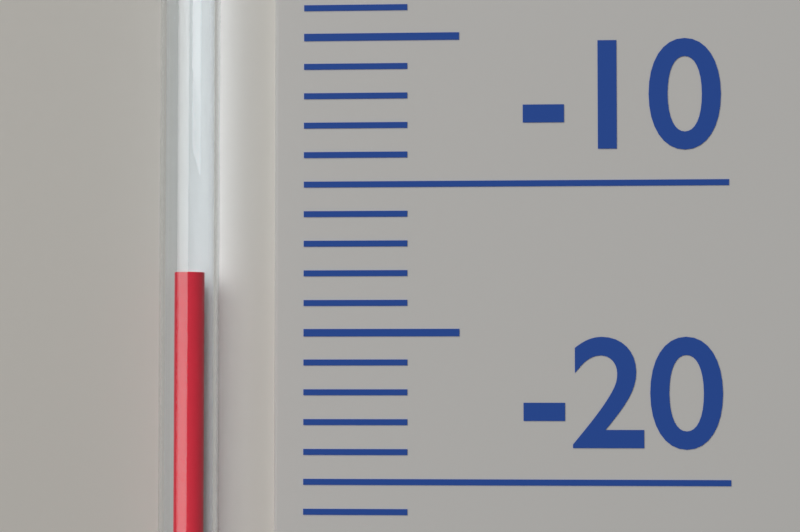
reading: -13 (no unit)
